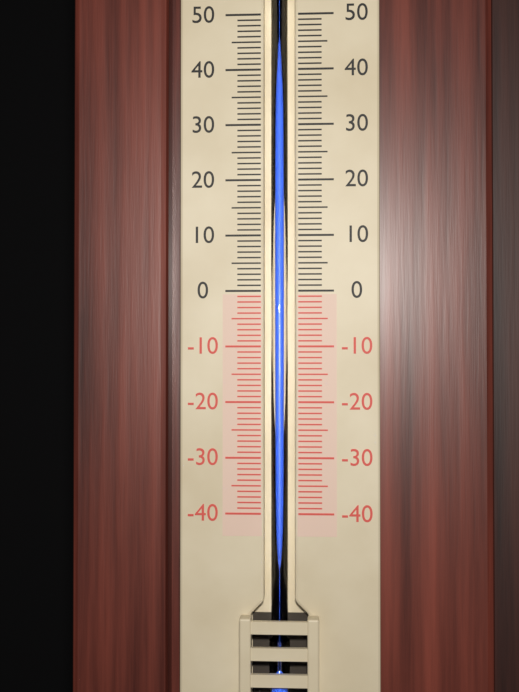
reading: 47 (no unit)
